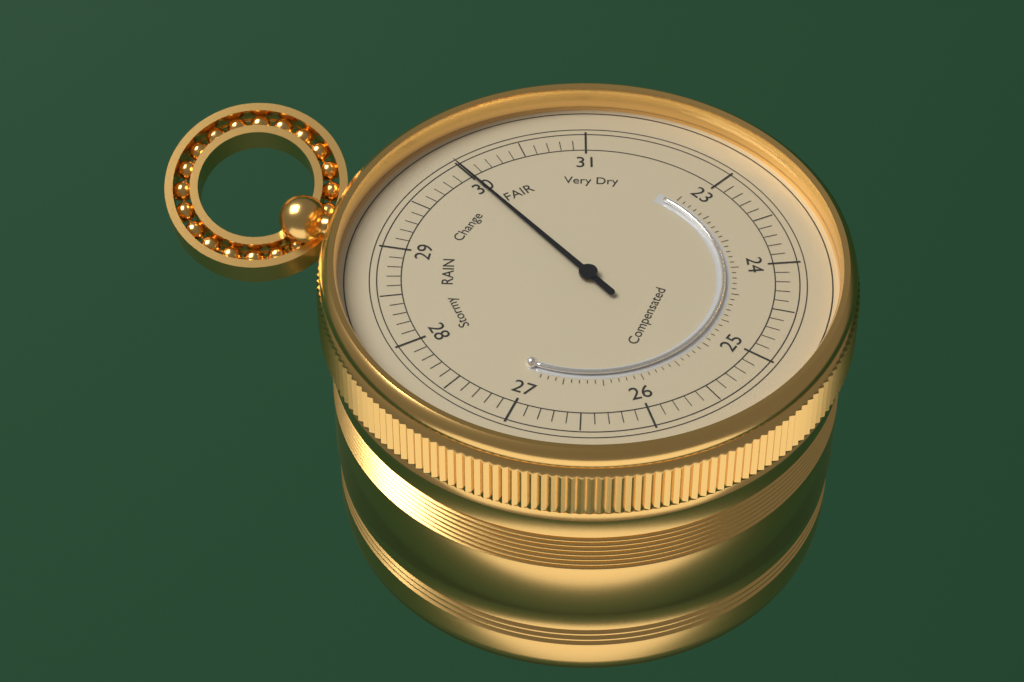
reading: 30.0 (no unit)
